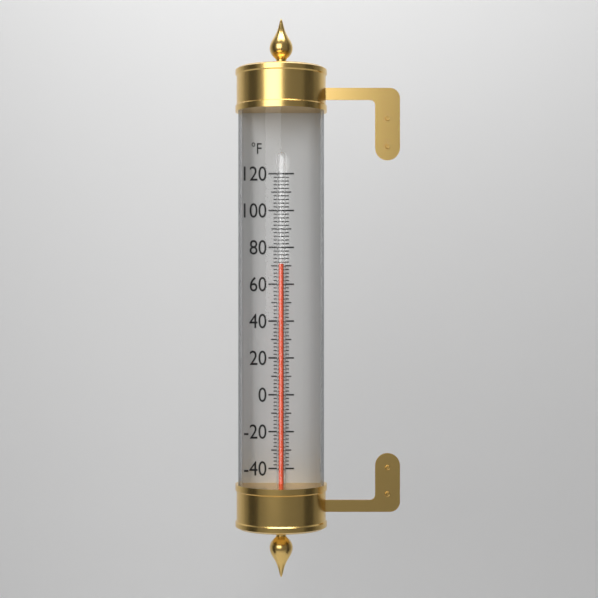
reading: 71 °F
